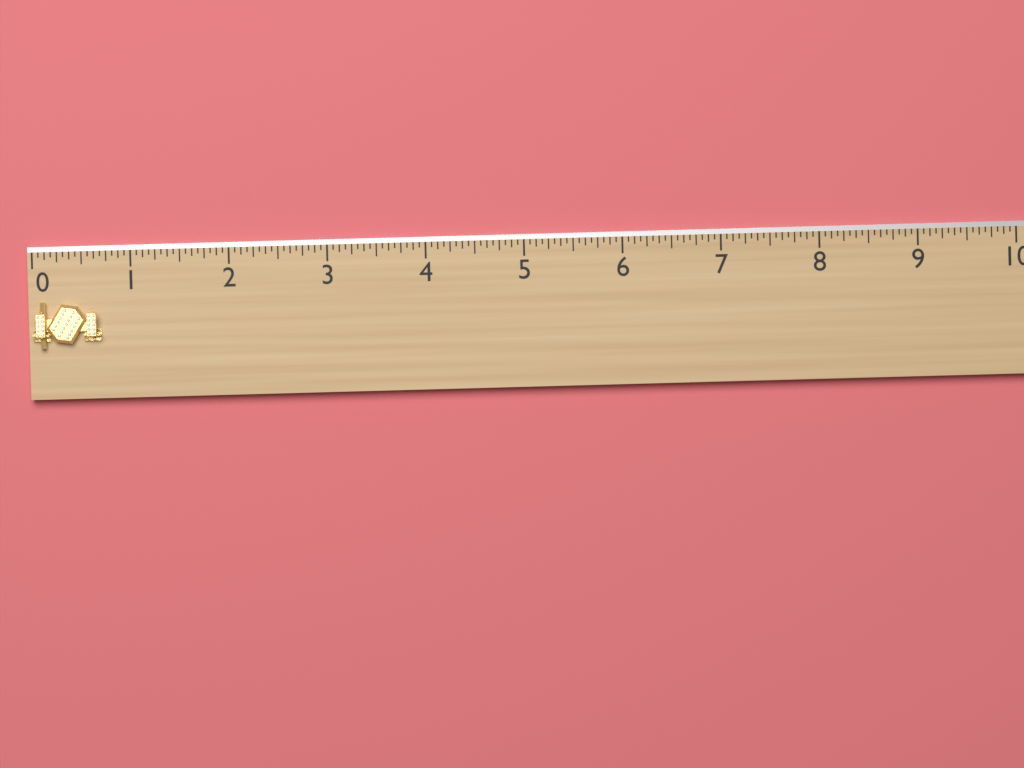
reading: 0.6875 (no unit)
